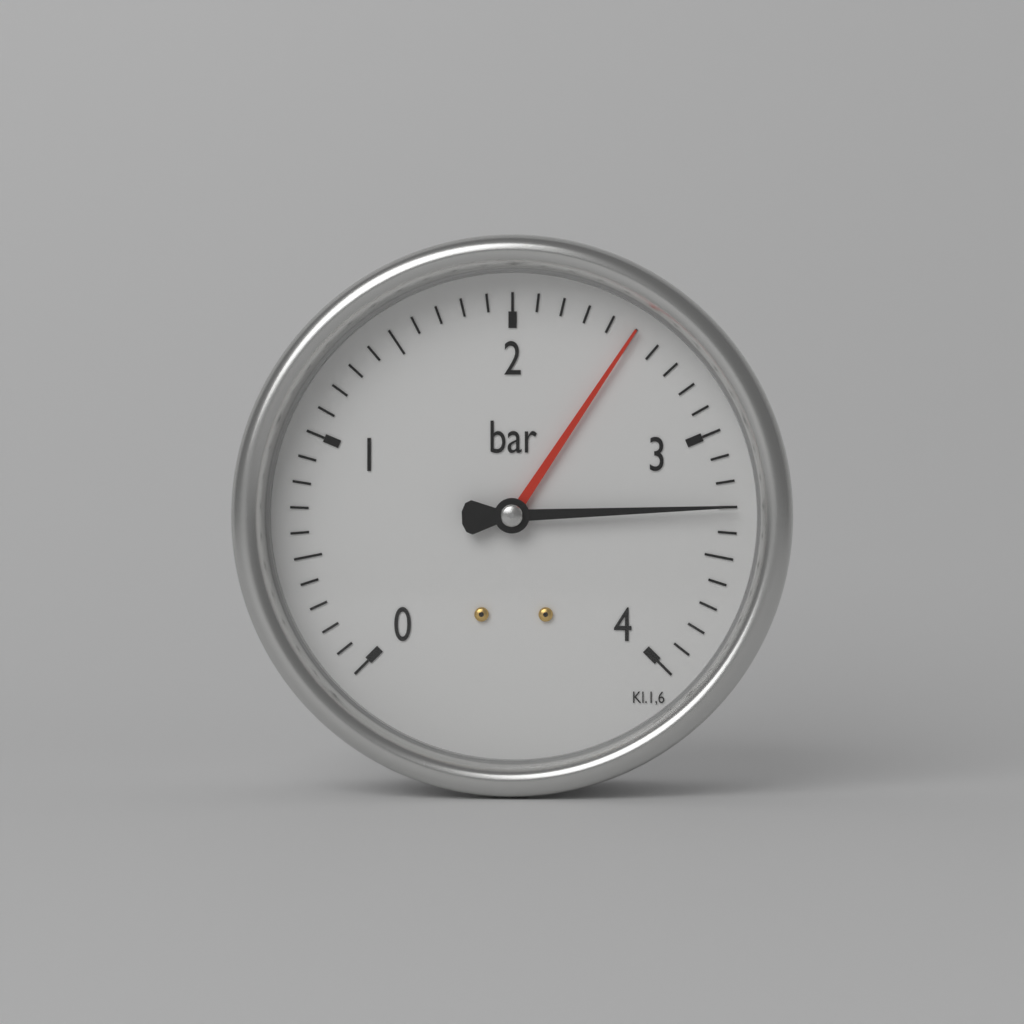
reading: 3.3 bar
